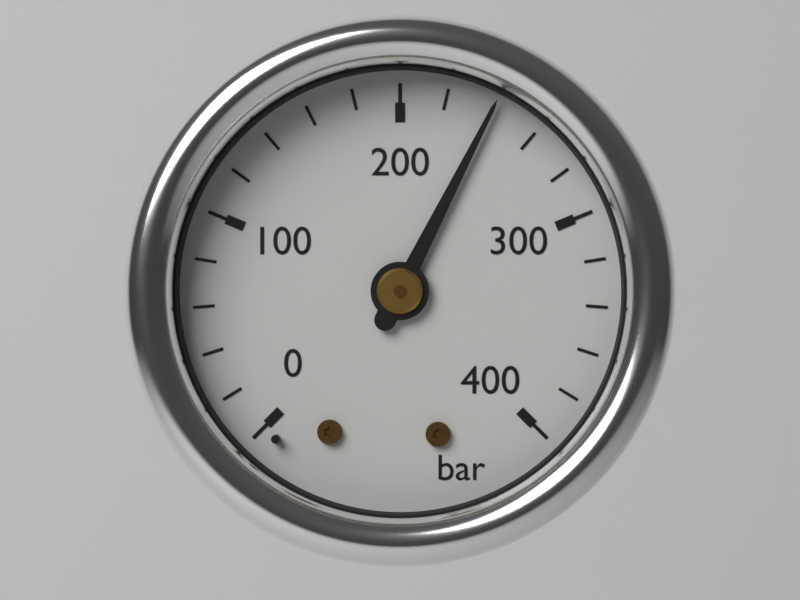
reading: 240 bar
